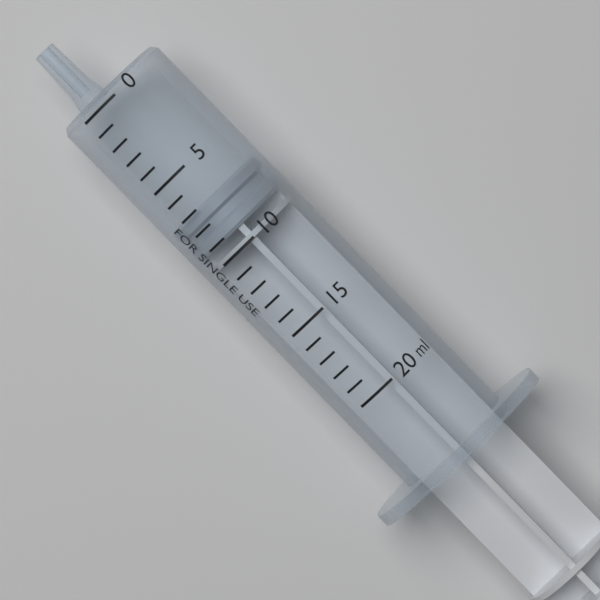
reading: 7 ml
